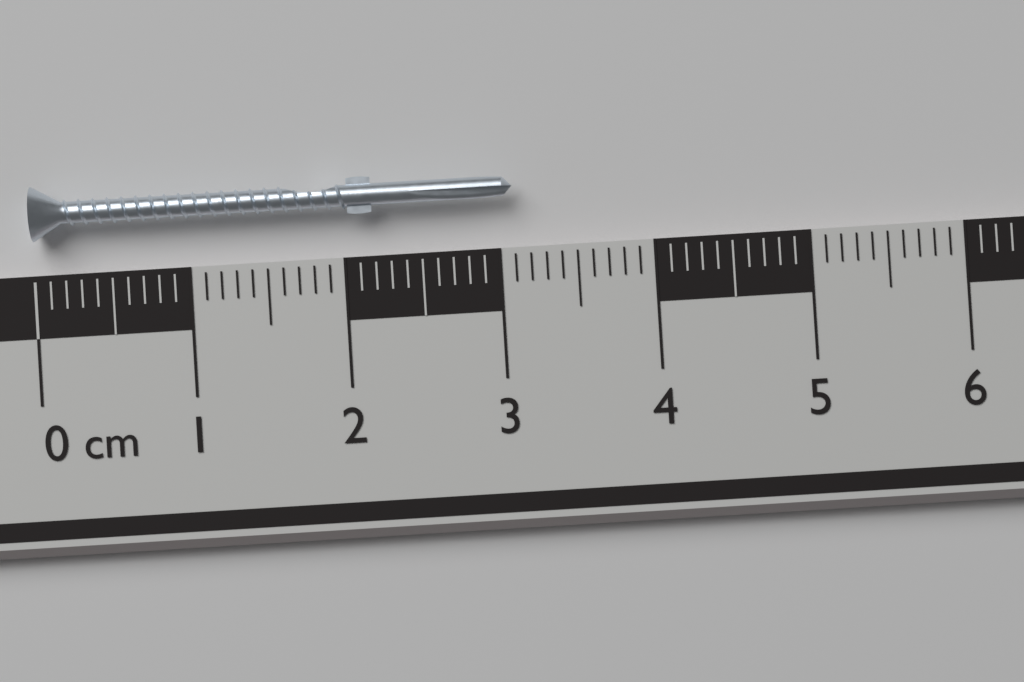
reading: 3.1 cm
